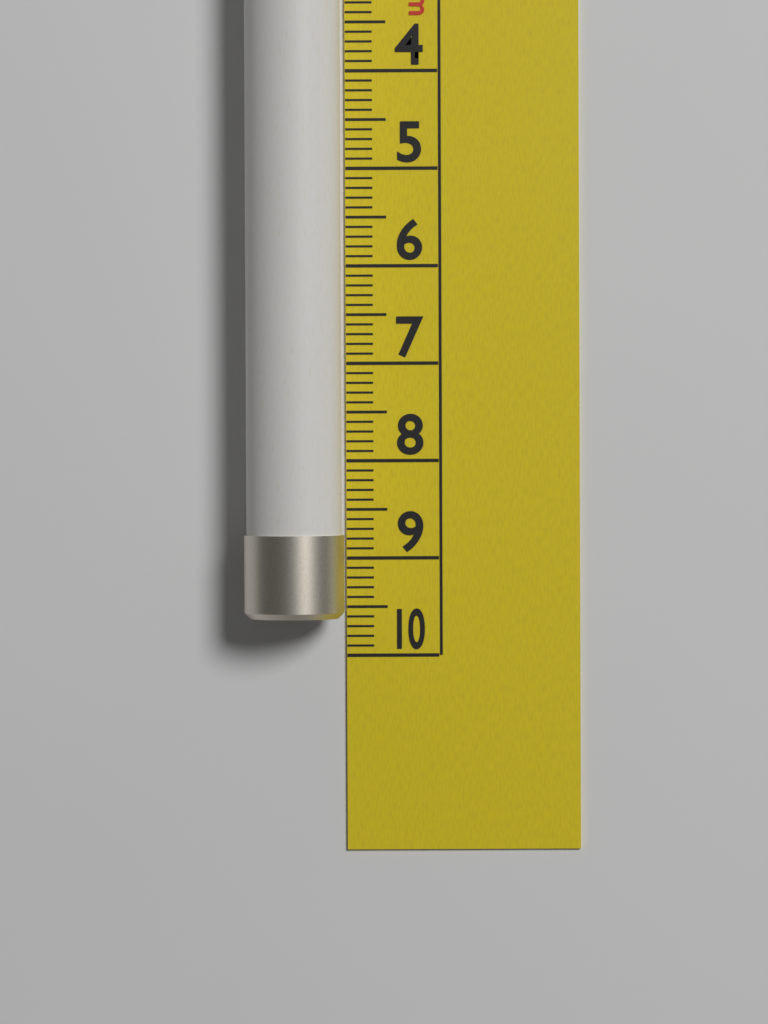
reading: 9.6 cm
